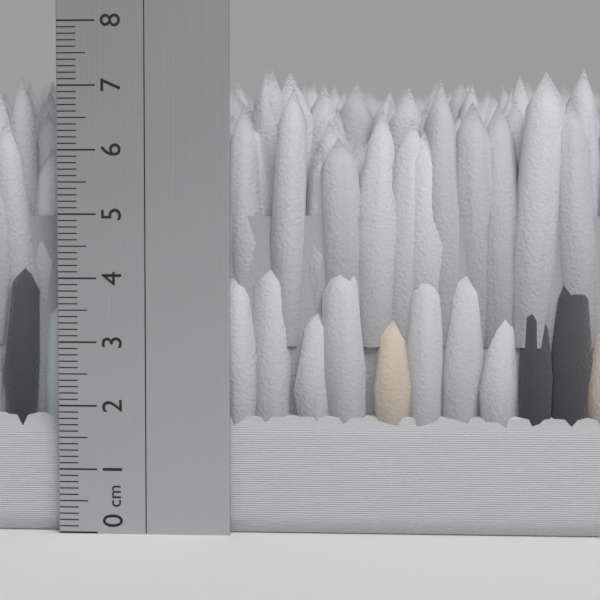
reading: 7.3 cm
